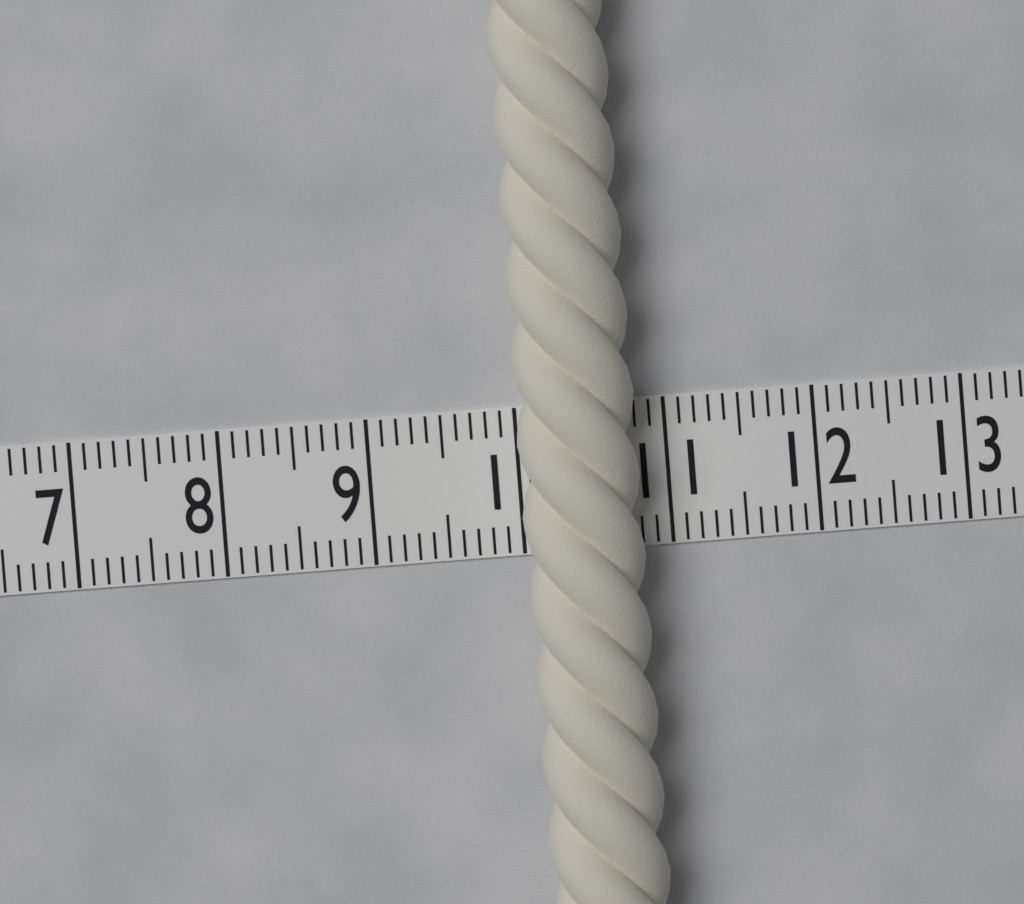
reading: 10.8 (no unit)
